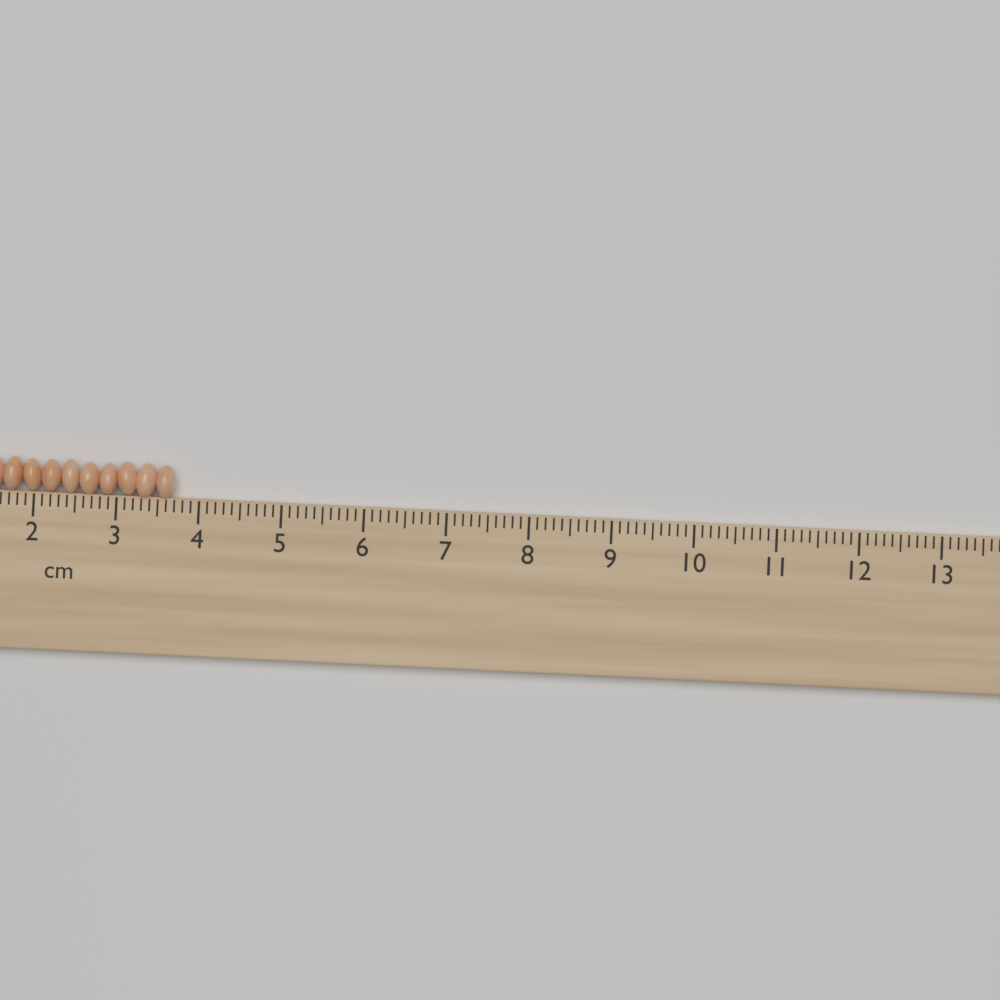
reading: 3.7 cm
